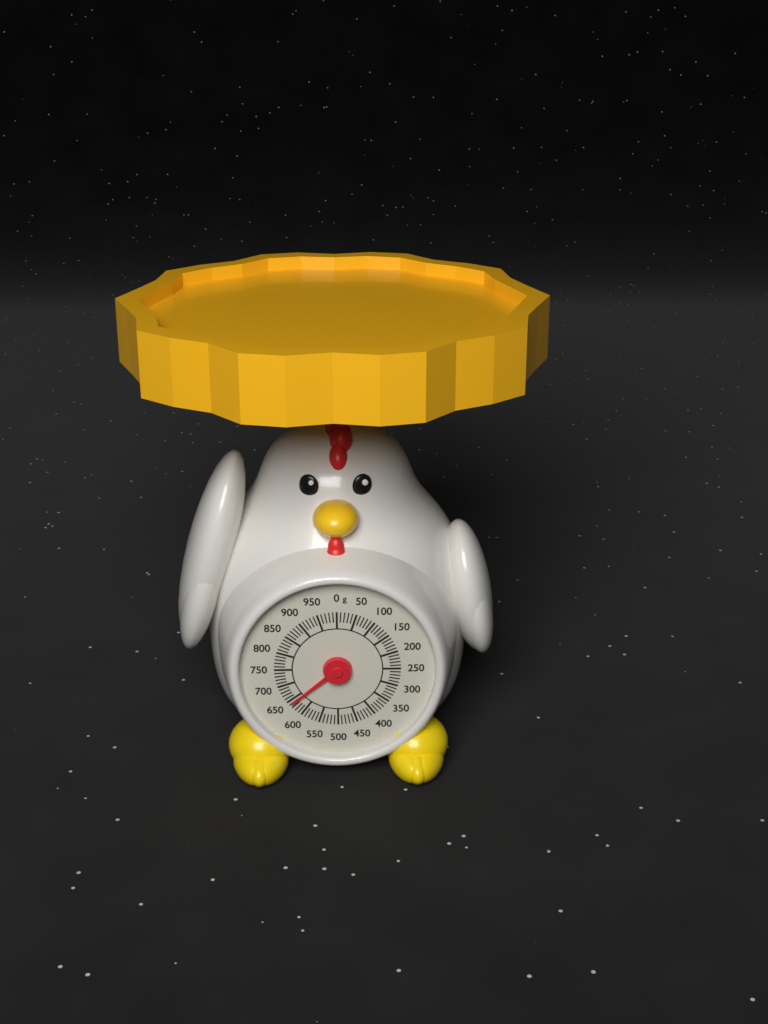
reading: 640 g
